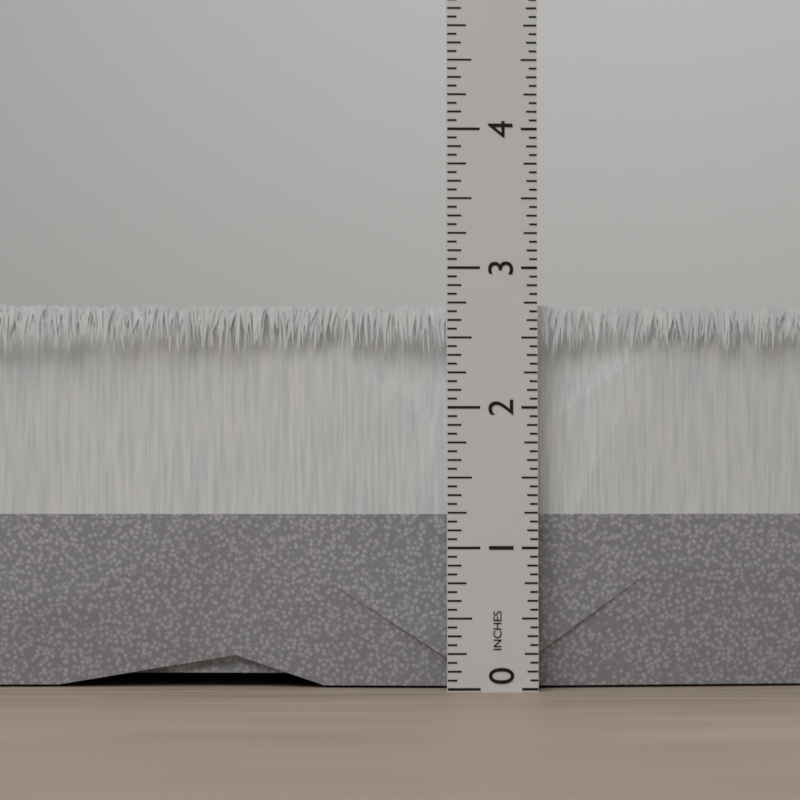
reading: 2.7500 in
